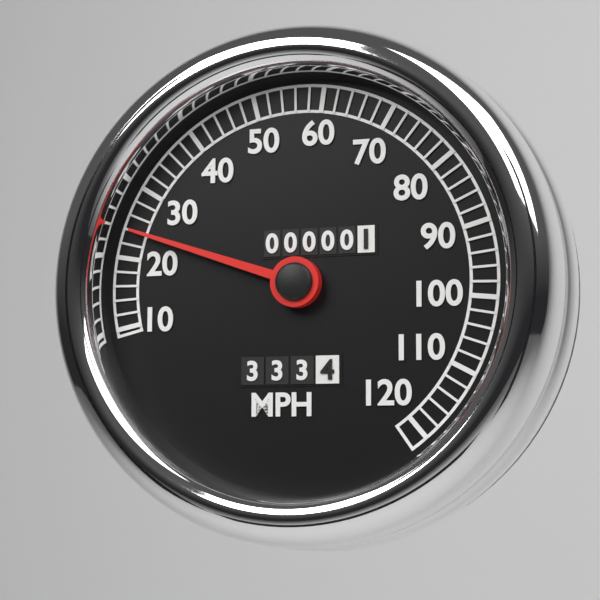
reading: 24 MPH
